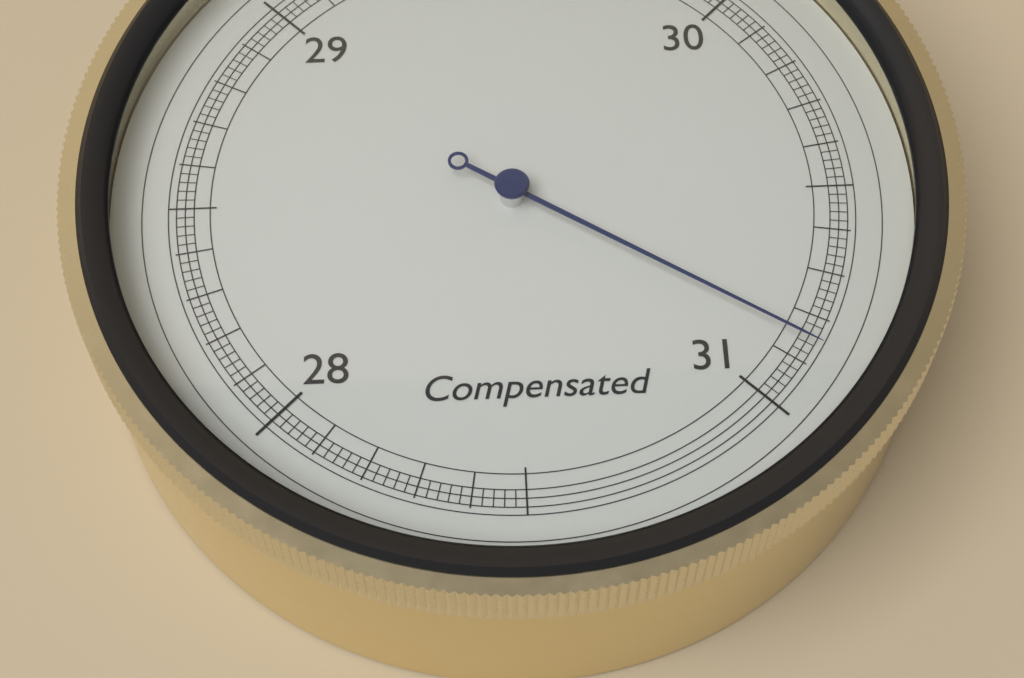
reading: 30.86 inHg
